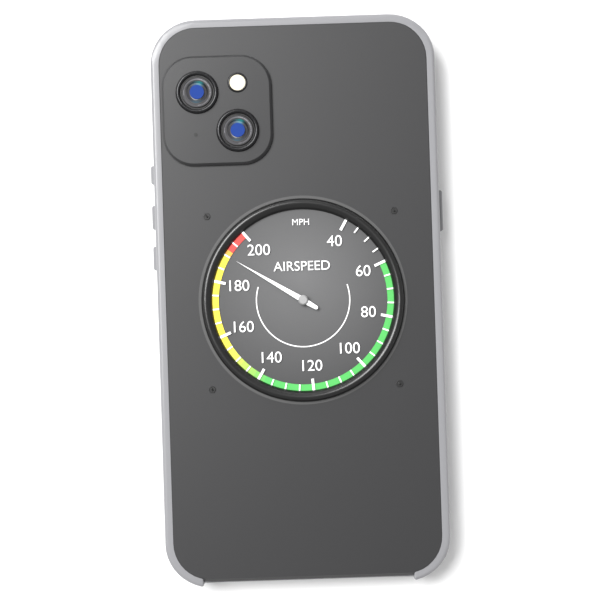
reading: 190 mph
